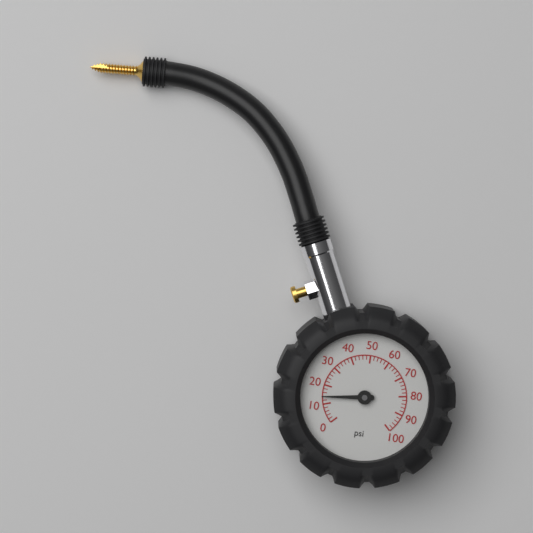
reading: 14 psi
